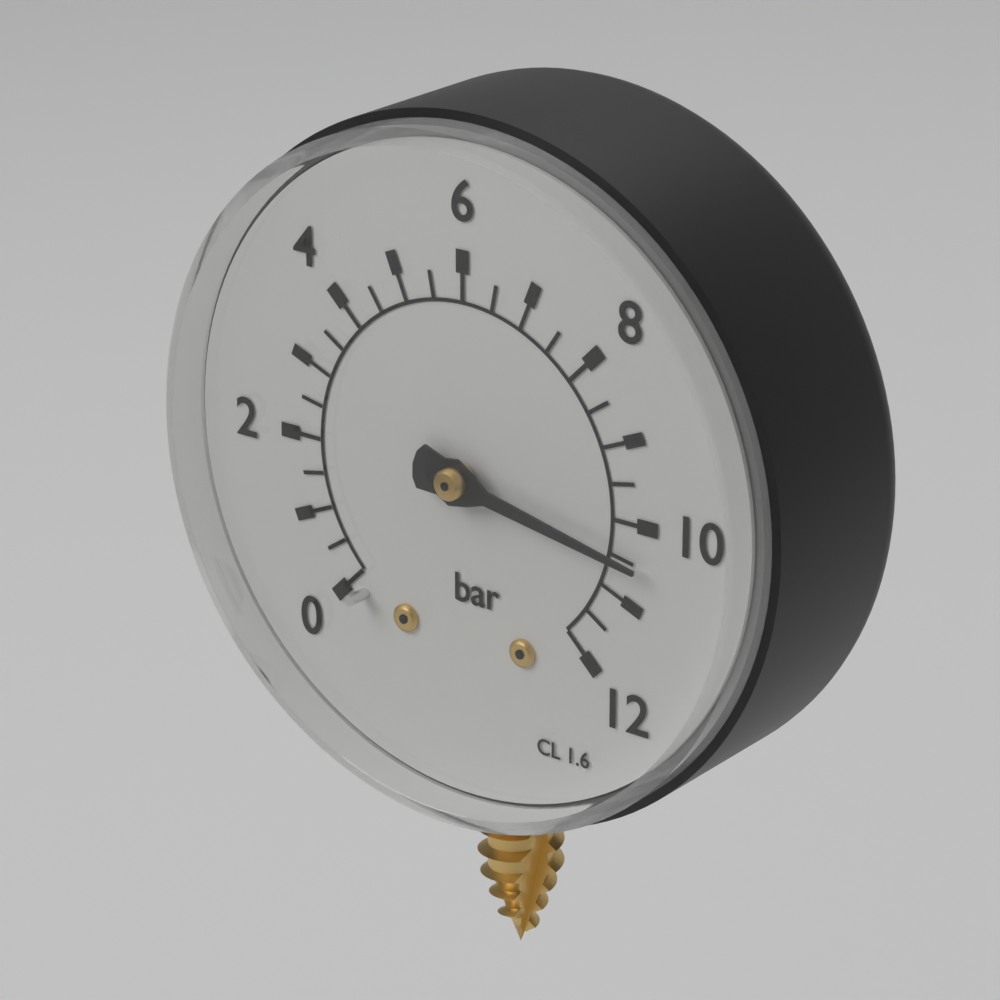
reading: 10.5 bar
